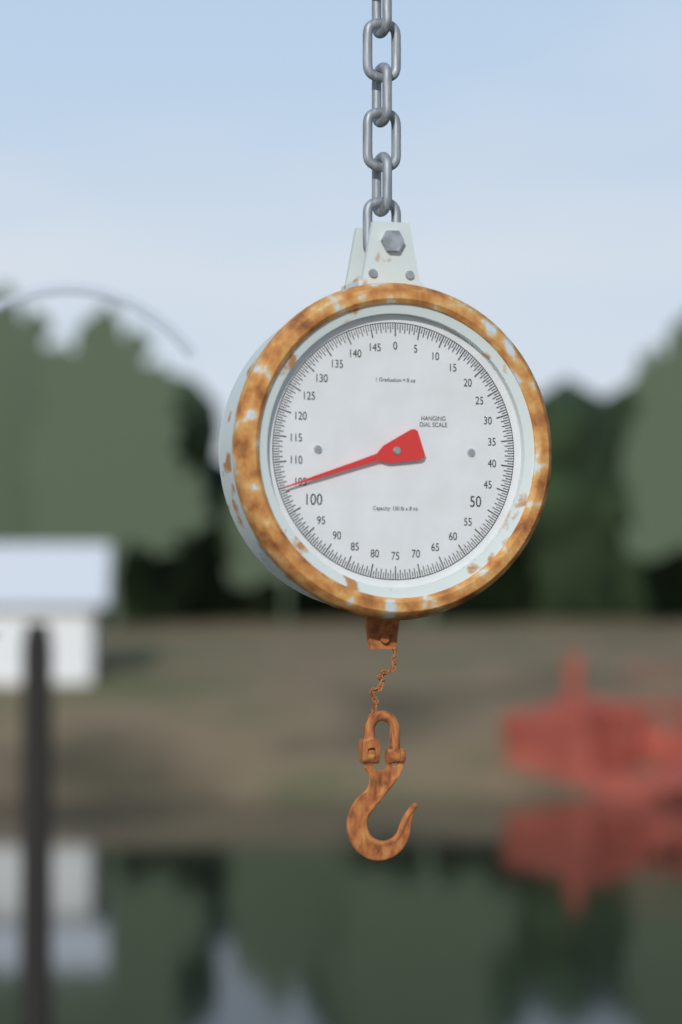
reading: 105.0 lb
